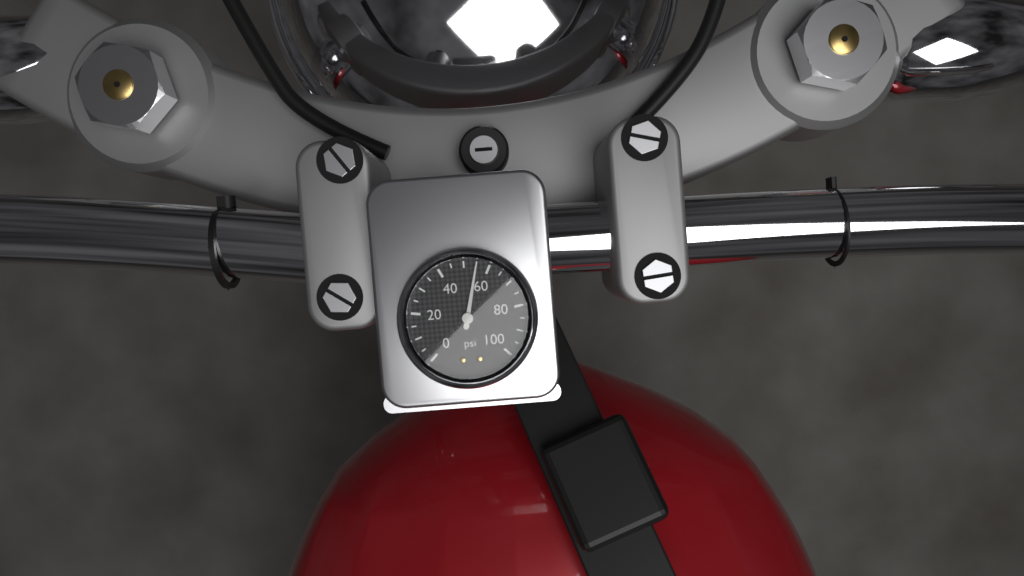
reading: 55 psi
